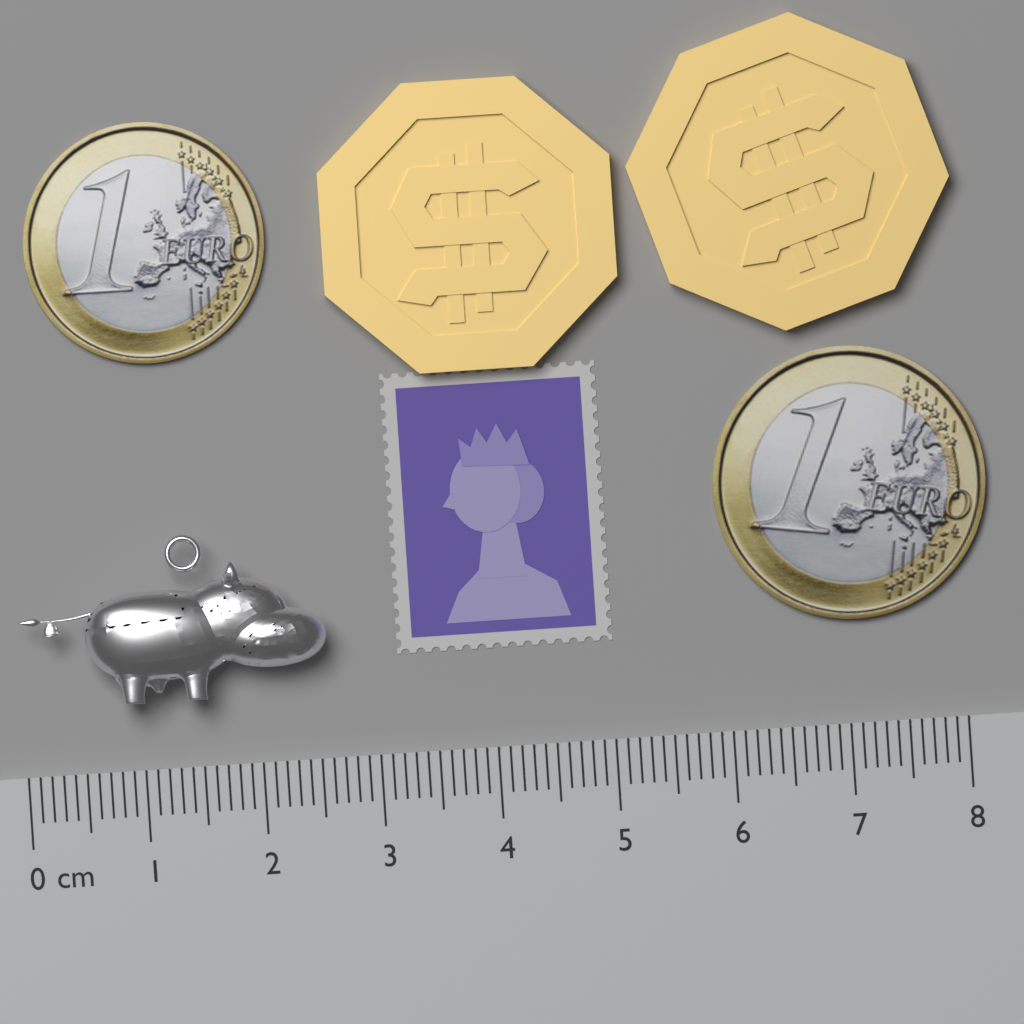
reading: 2.6 cm
